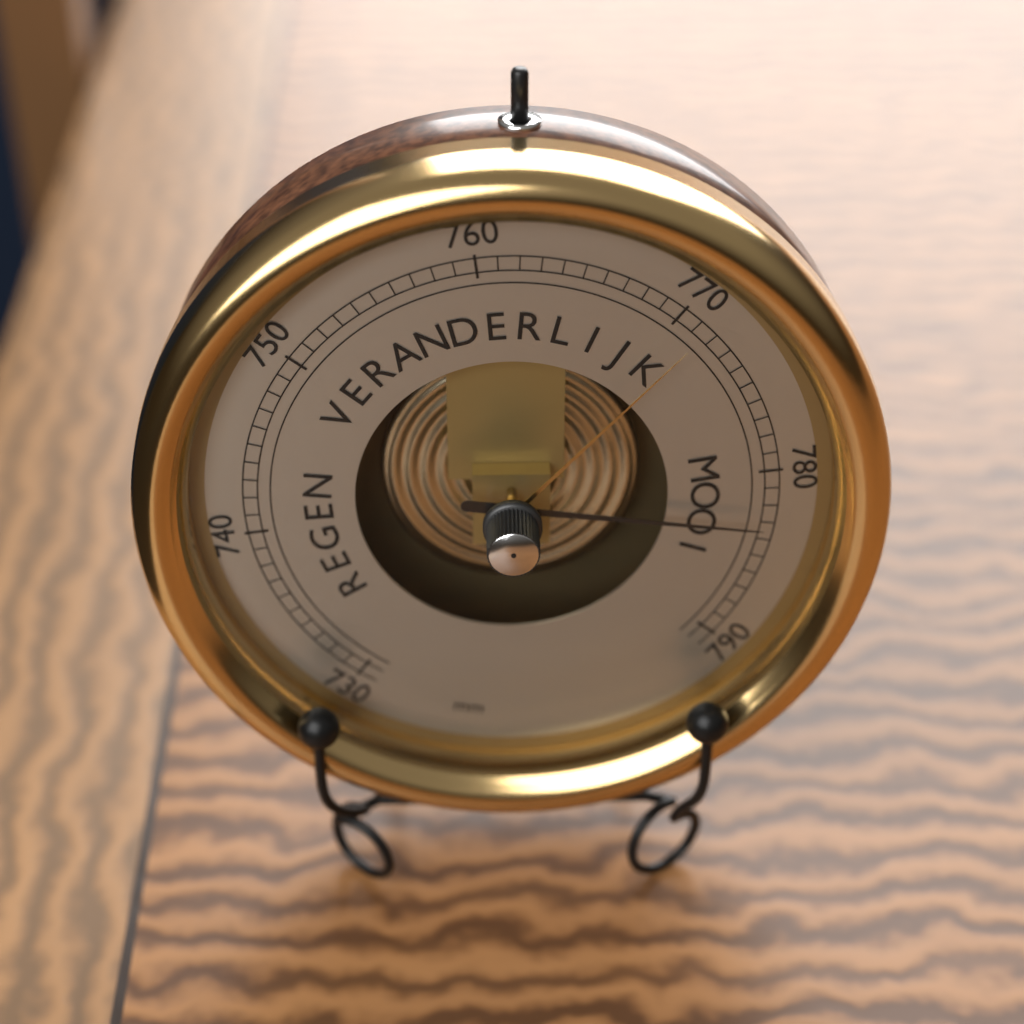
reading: 783 mm
